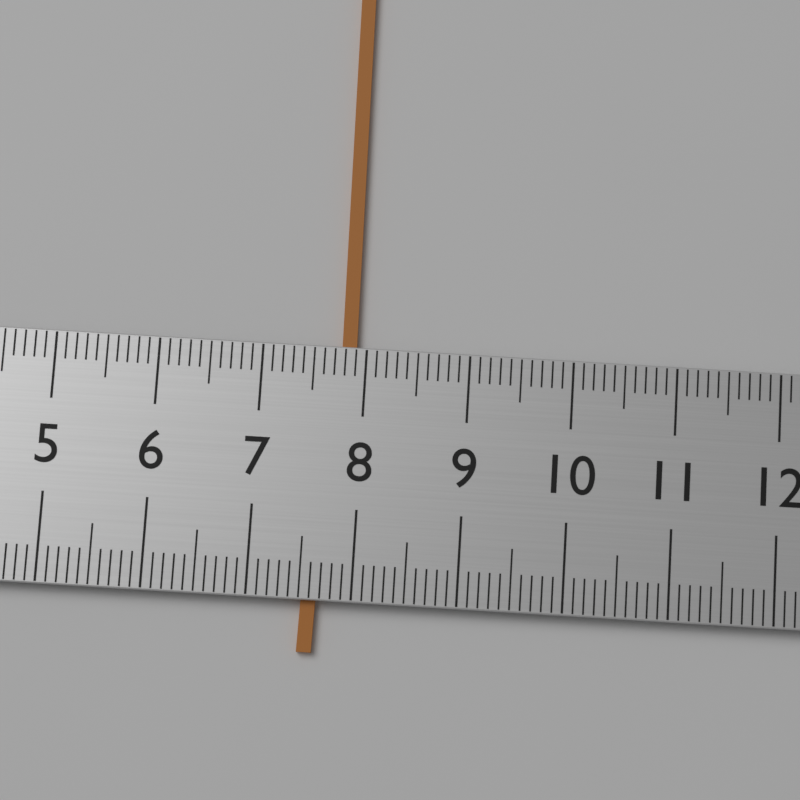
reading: 7.9 (no unit)
